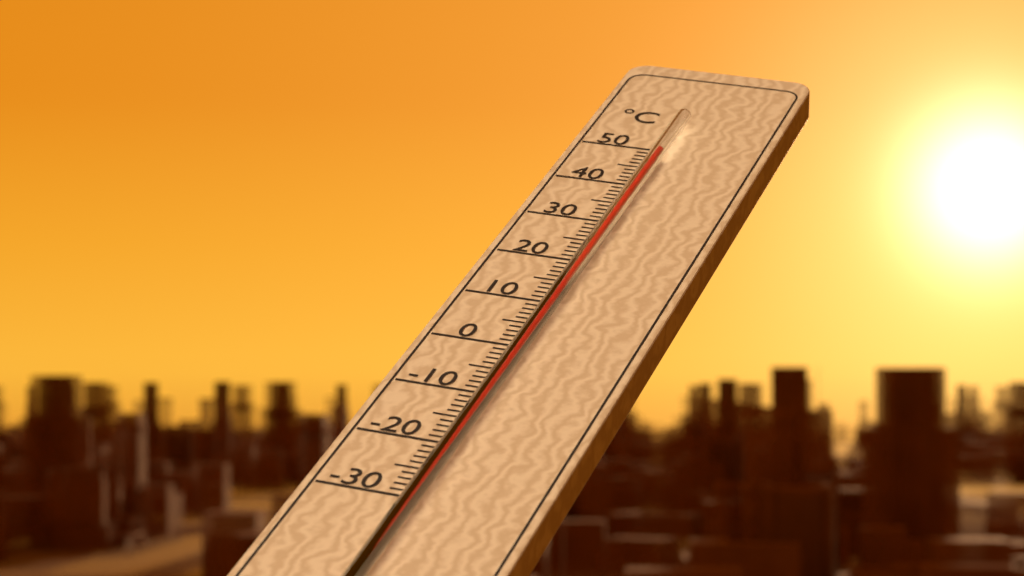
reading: 47 °C
